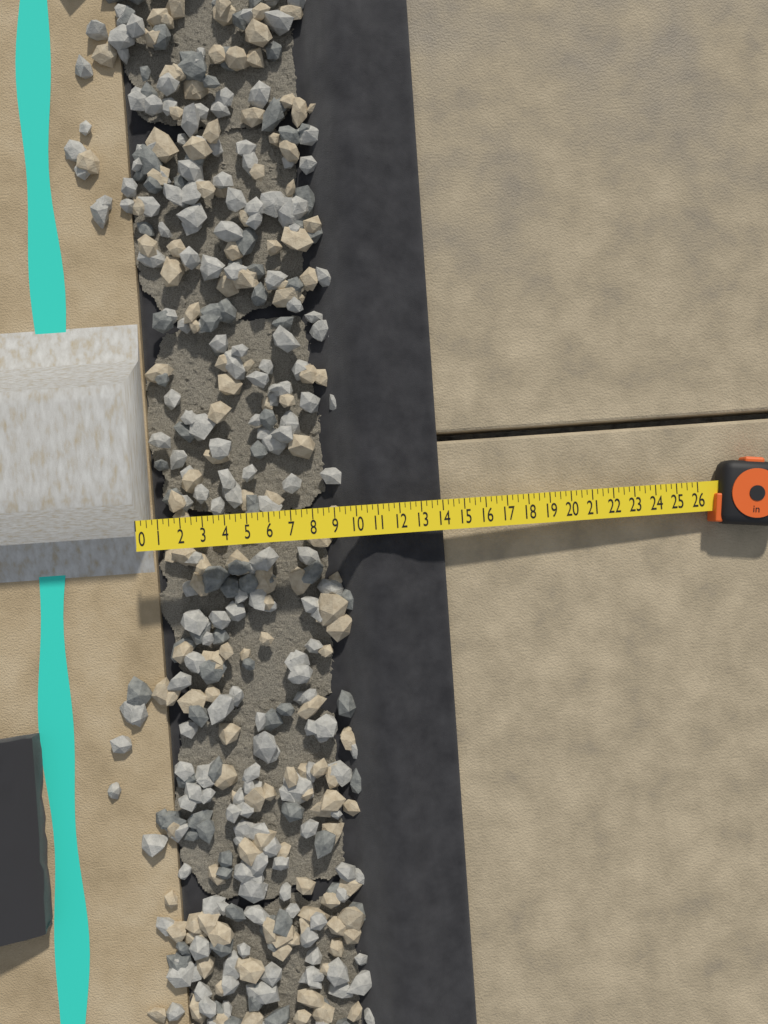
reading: 14.00 in
